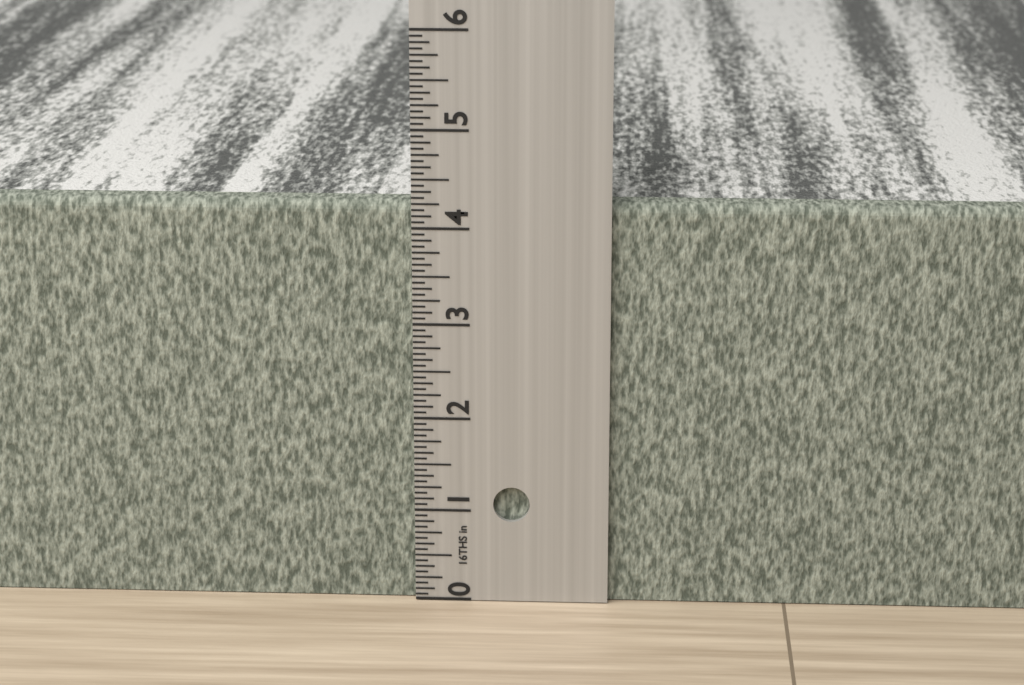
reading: 4.2500 in
